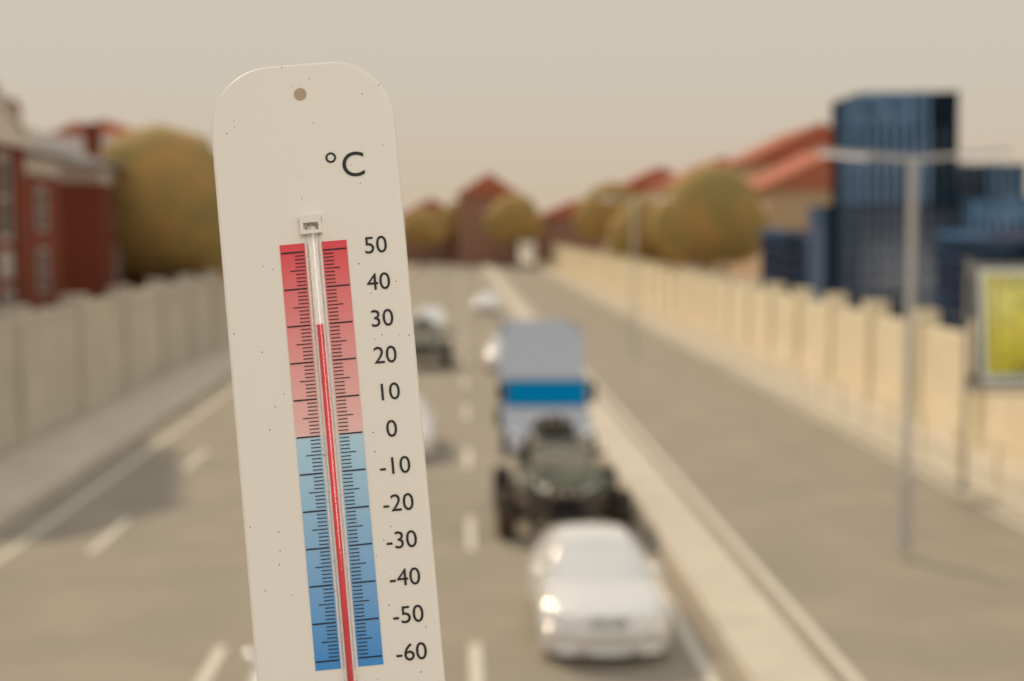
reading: 30 °C
